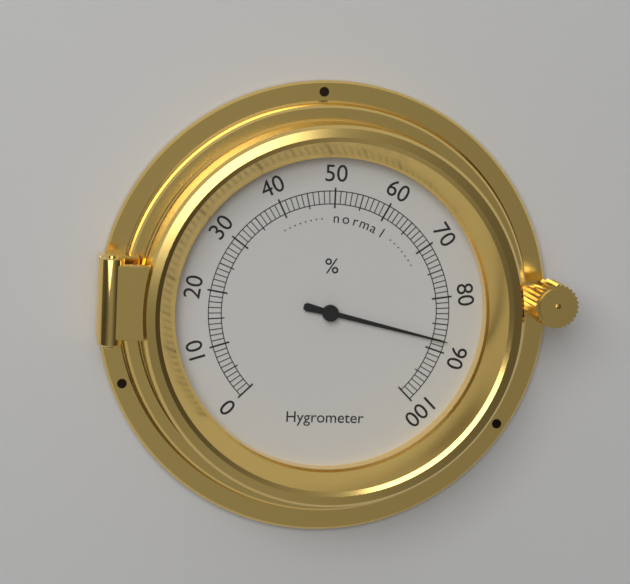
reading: 88 %
